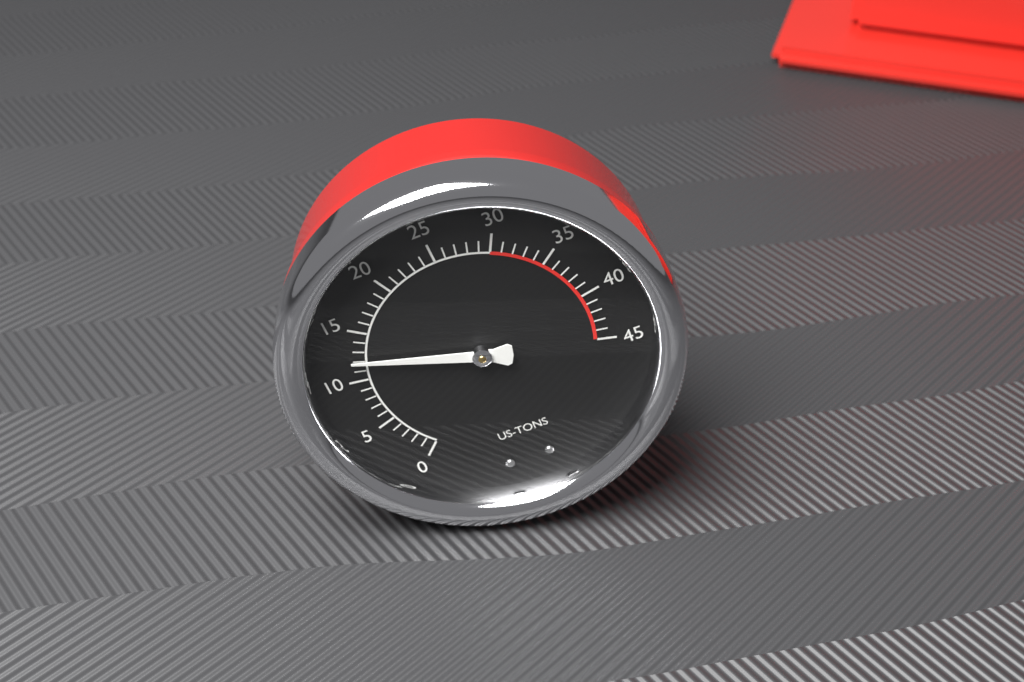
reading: 12 US tons
